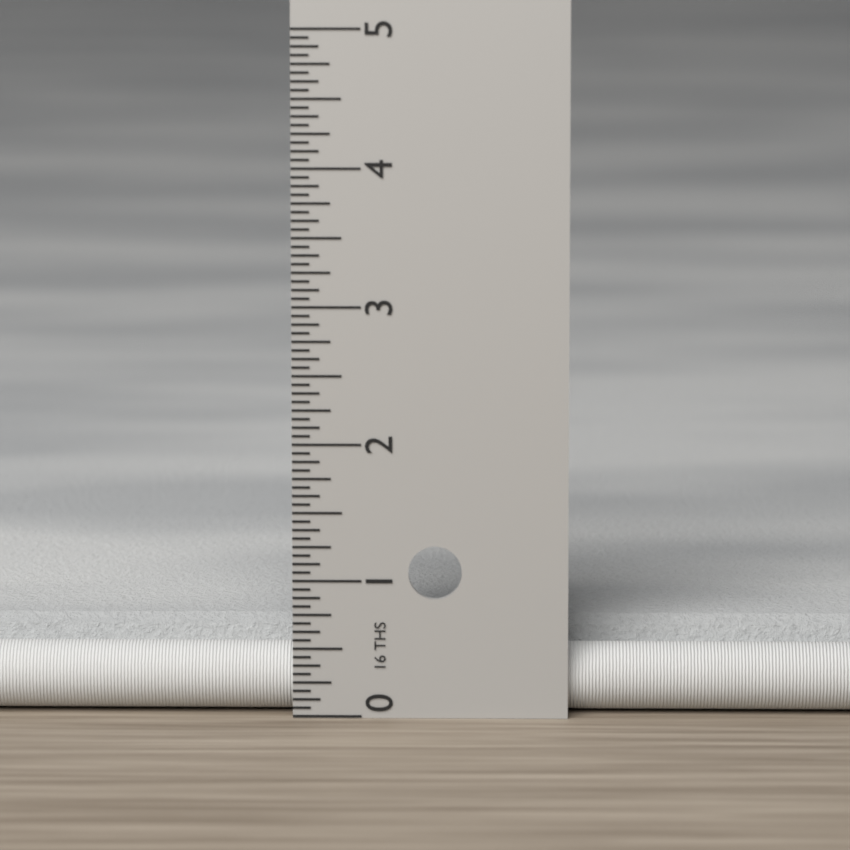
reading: 0.6250 in
